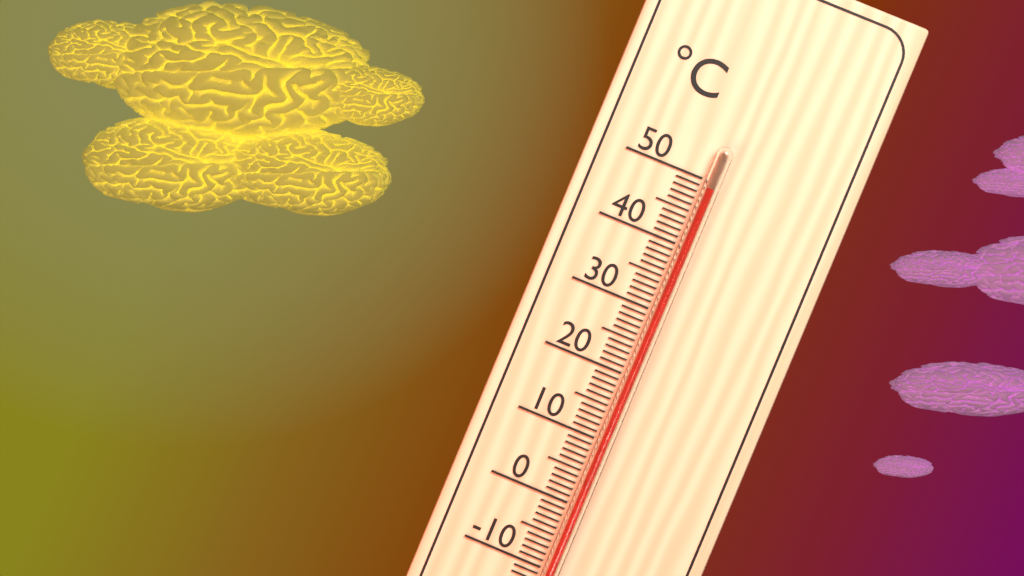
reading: 49 °C
